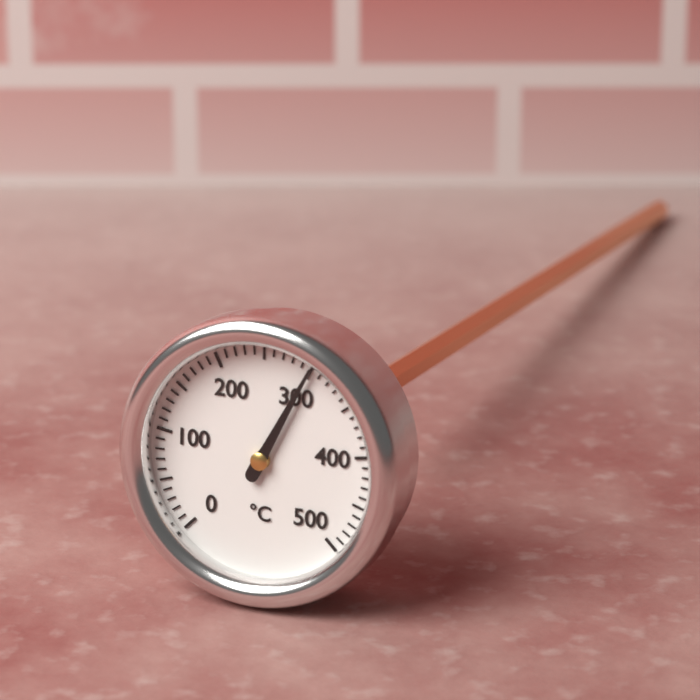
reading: 300 °C
